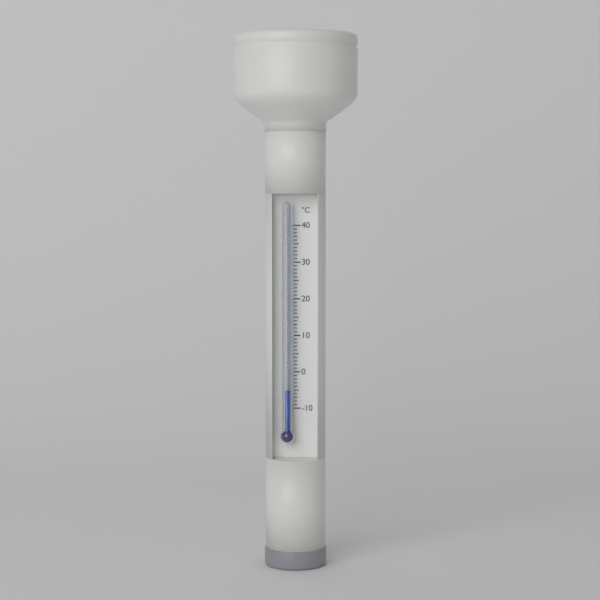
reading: -5 °C
